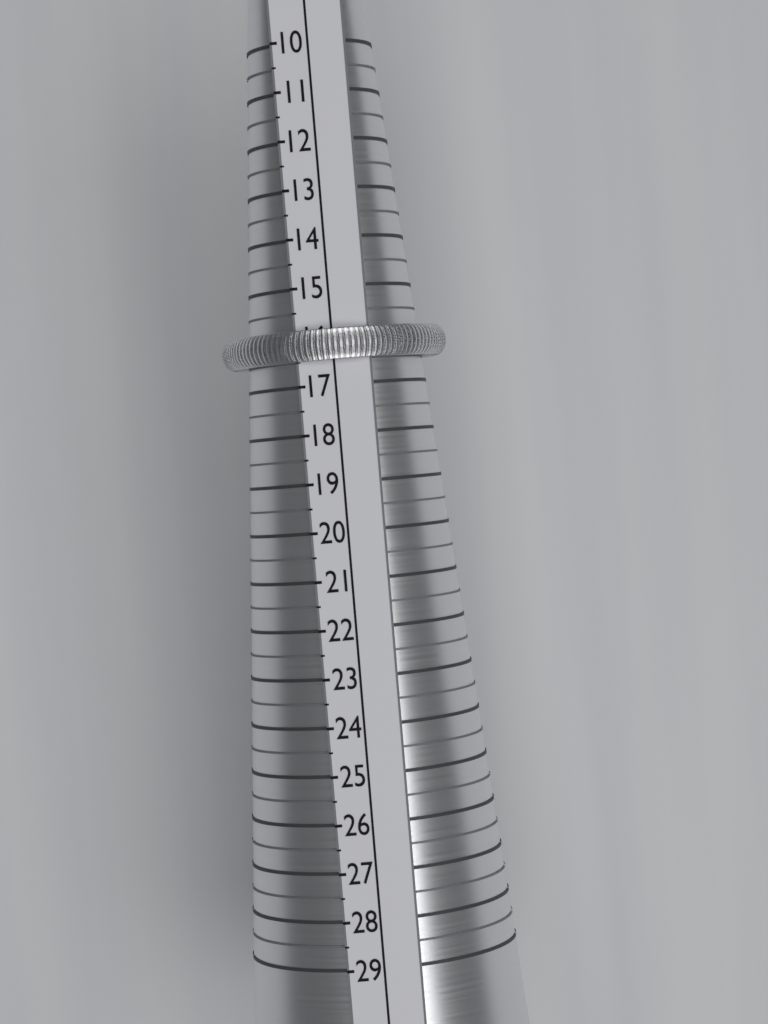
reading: 16.5 (no unit)
